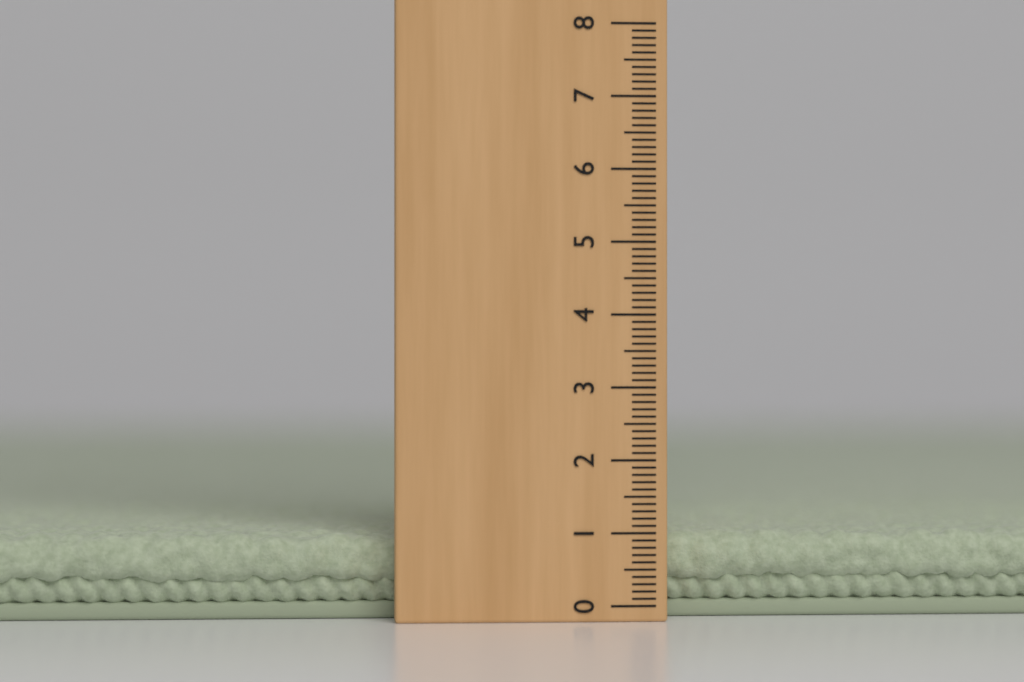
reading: 1.0 (no unit)
